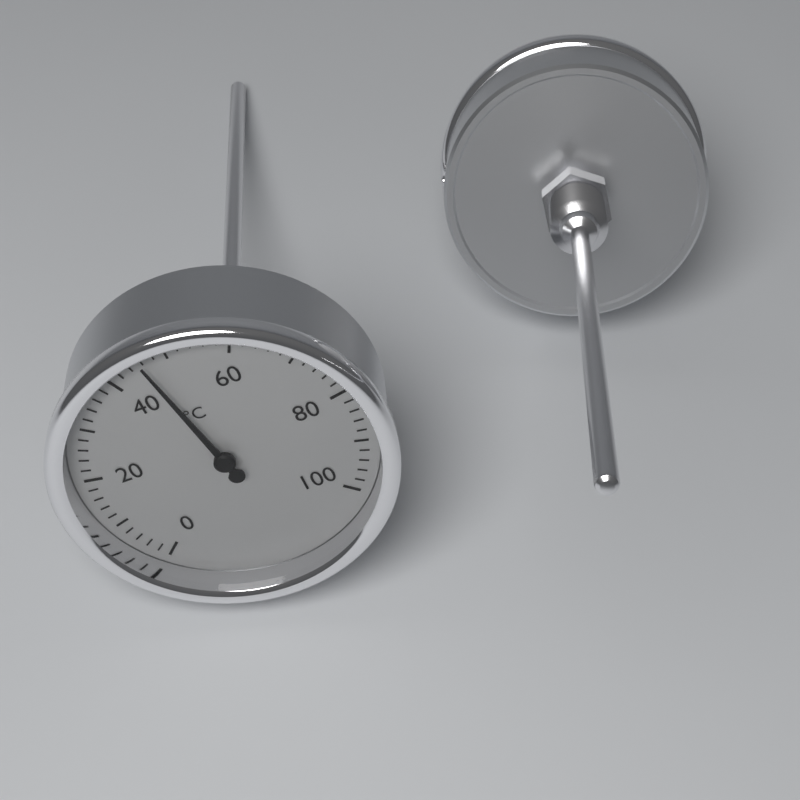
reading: 46 °C
